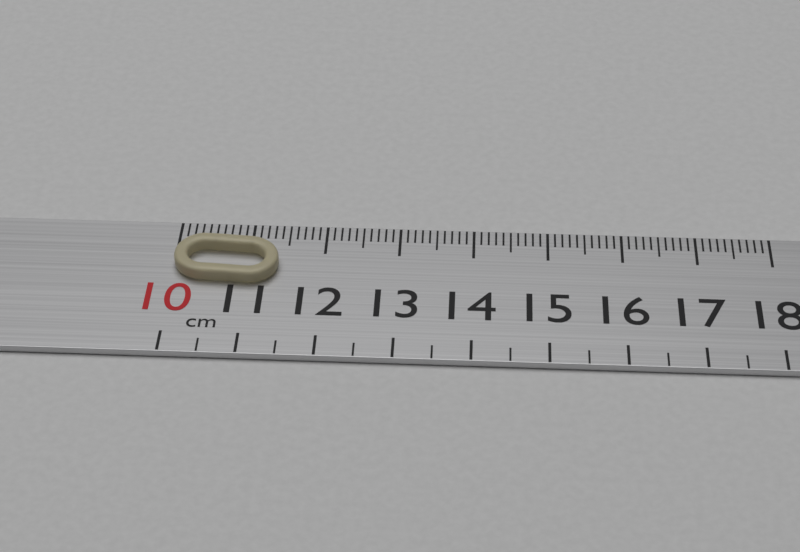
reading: 11.4 cm
